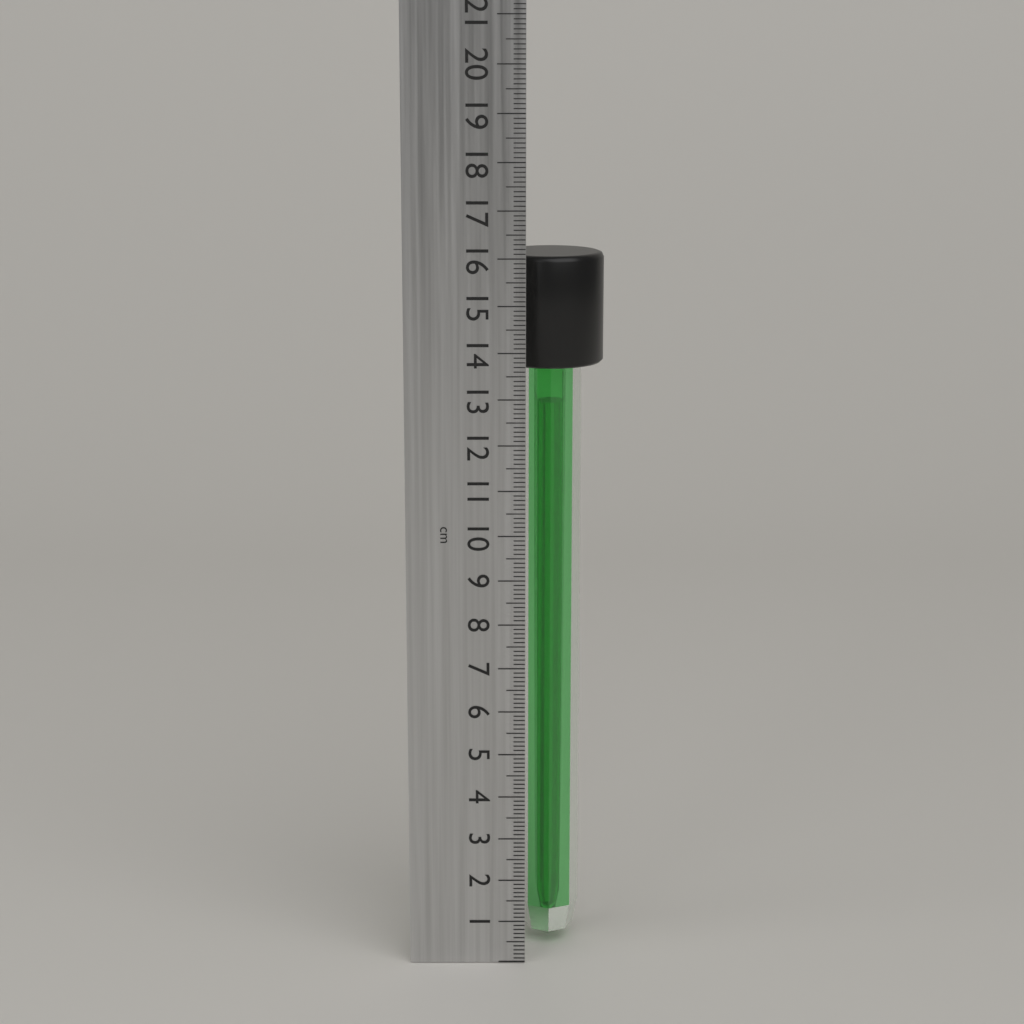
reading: 16.0 cm
